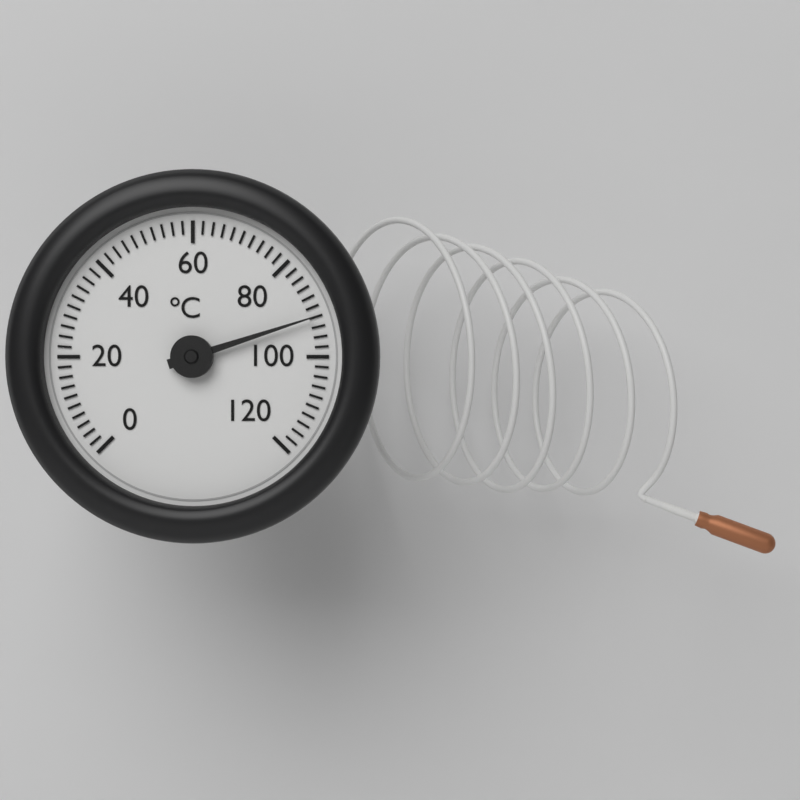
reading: 92 °C
